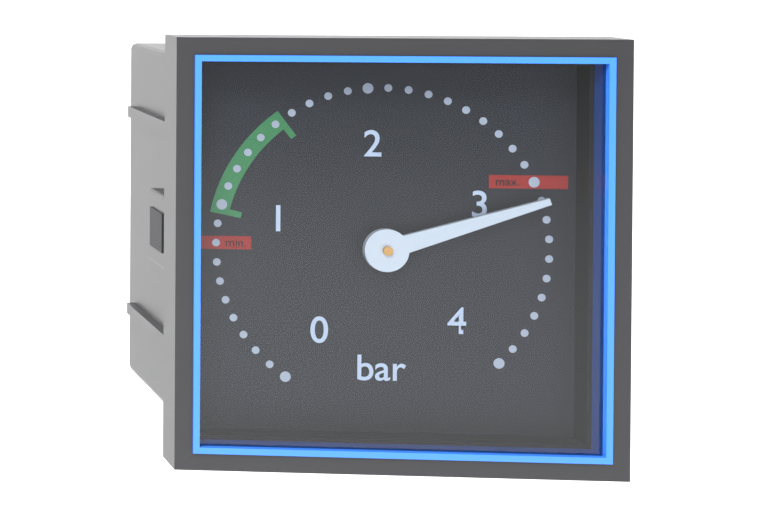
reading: 3.1 bar
